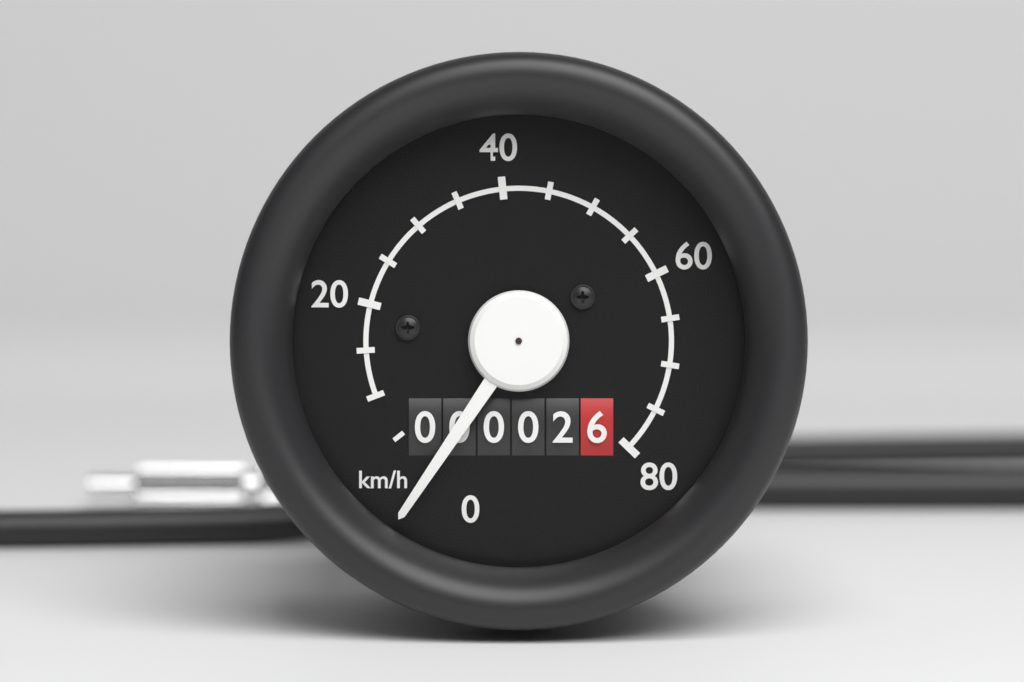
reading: 0 km/h
